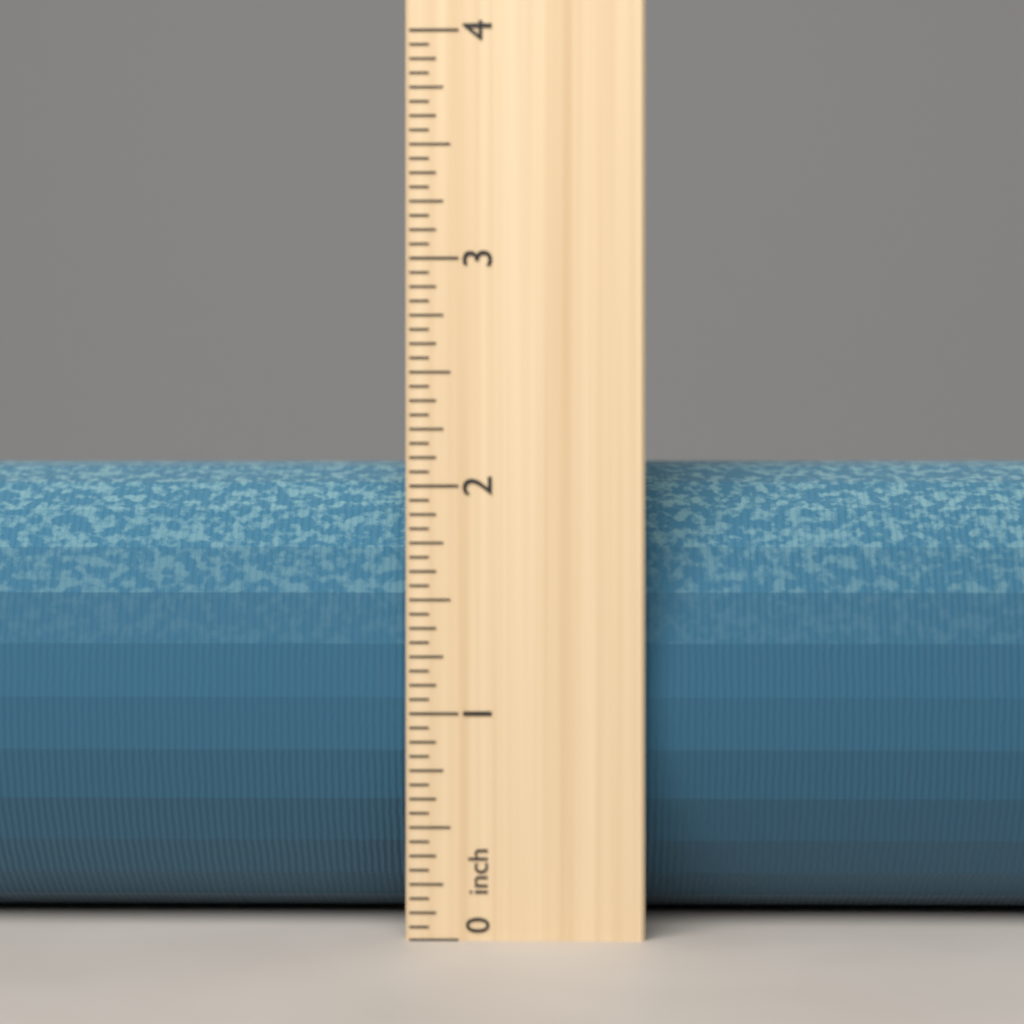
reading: 2.1250 inch
